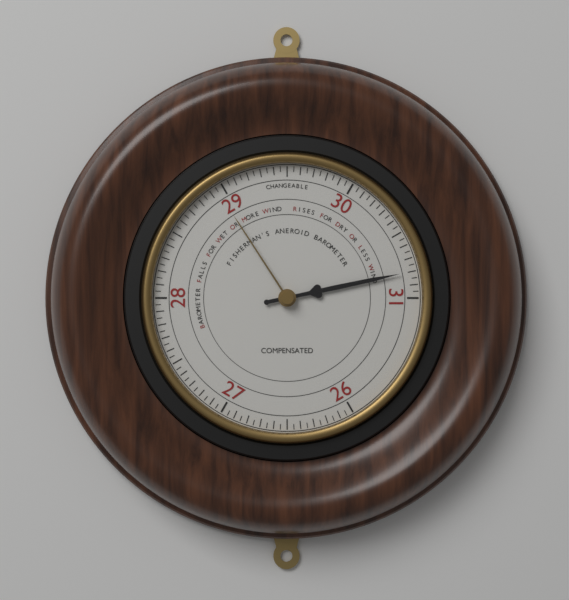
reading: 30.80 (no unit)
